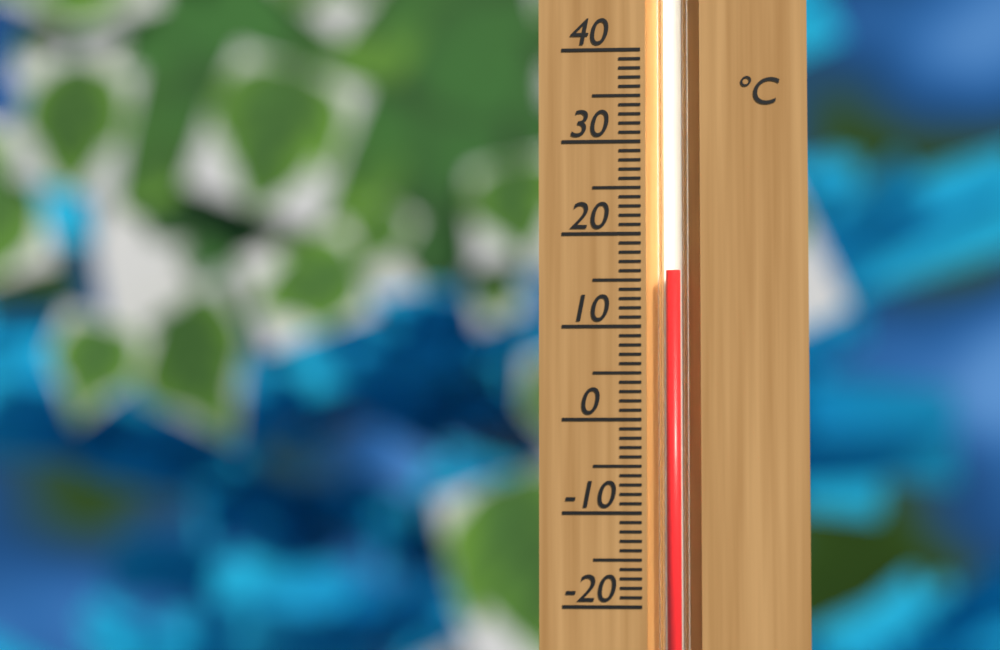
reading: 16 °C
